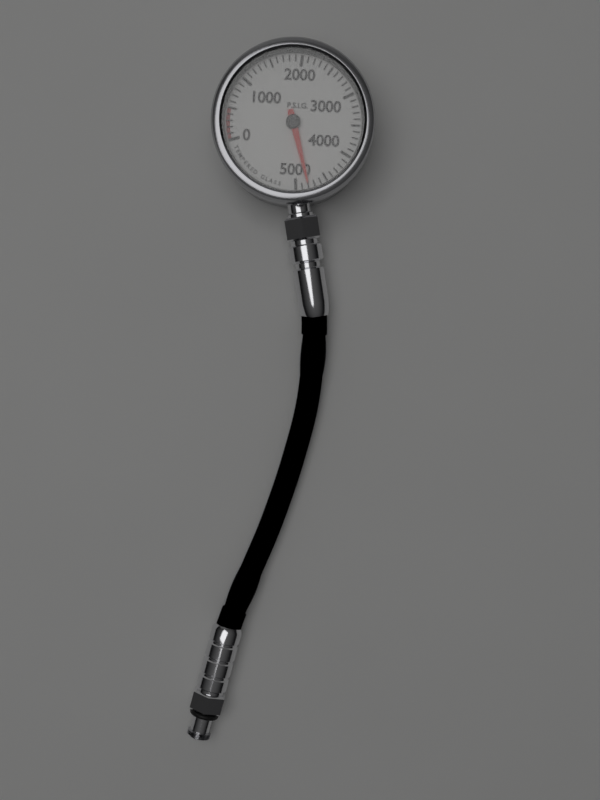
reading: 4800 psig
